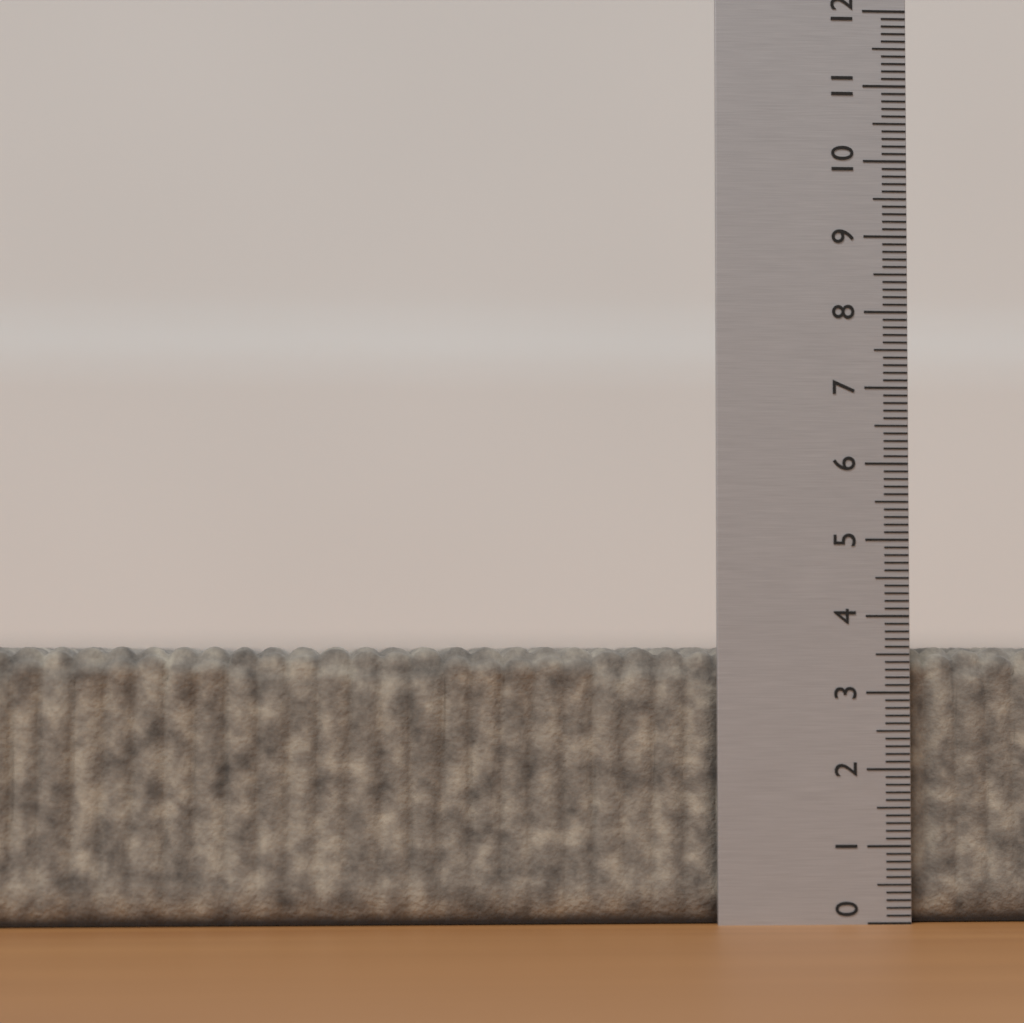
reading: 3.6 (no unit)
